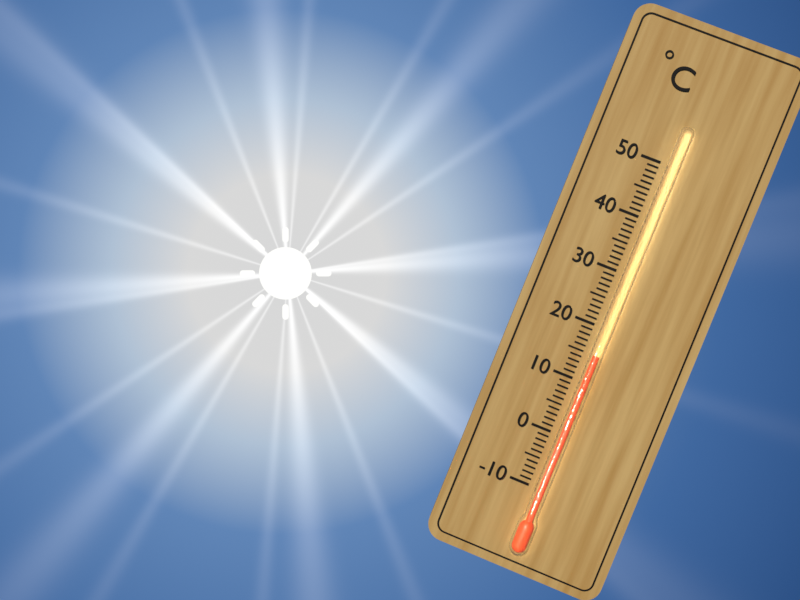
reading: 15 °C
